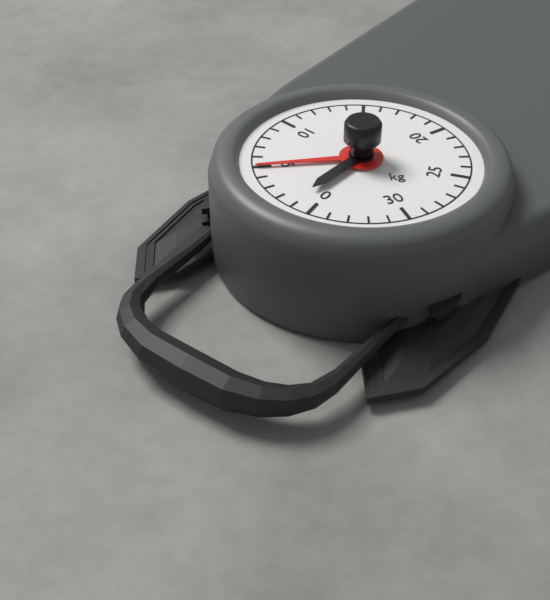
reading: 5 kg
